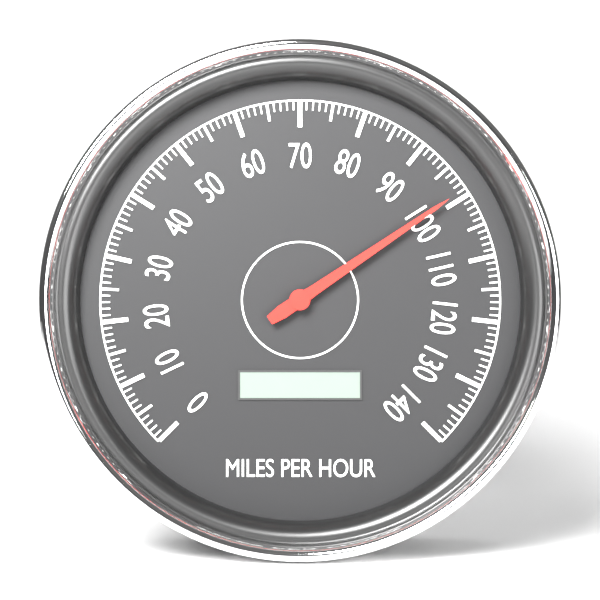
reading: 99 mph
